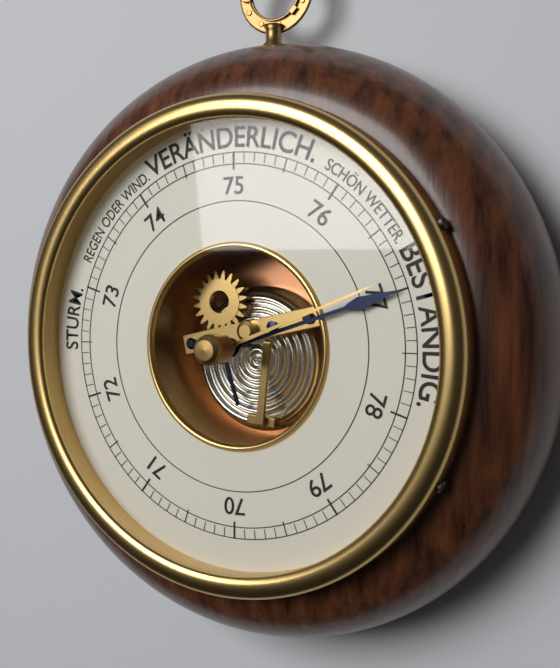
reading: 77.0 (no unit)
